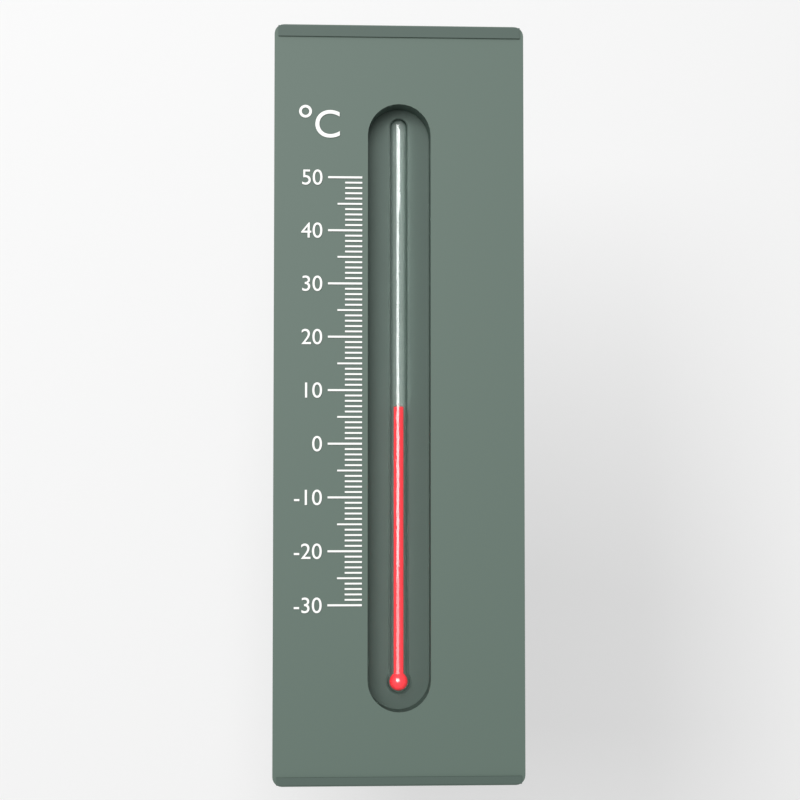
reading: 7 °C
